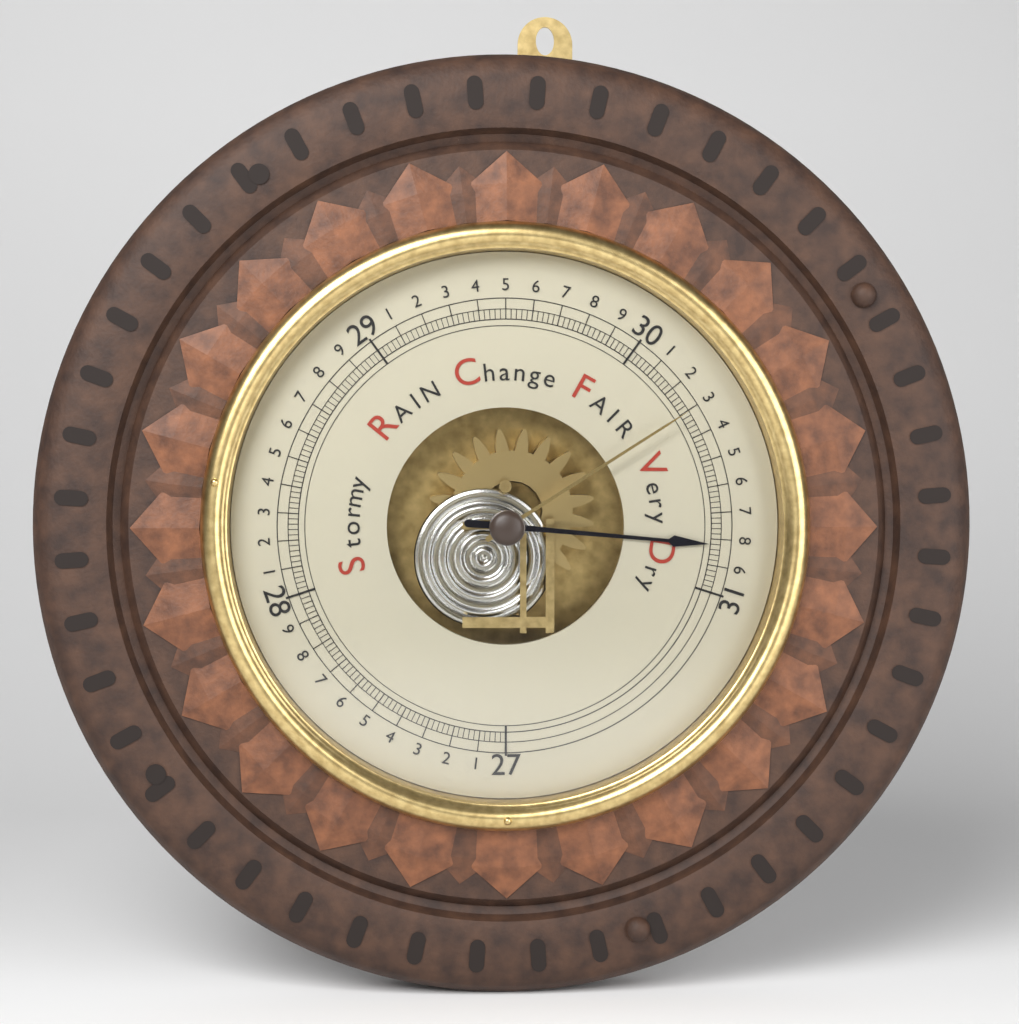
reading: 30.82 inHg
